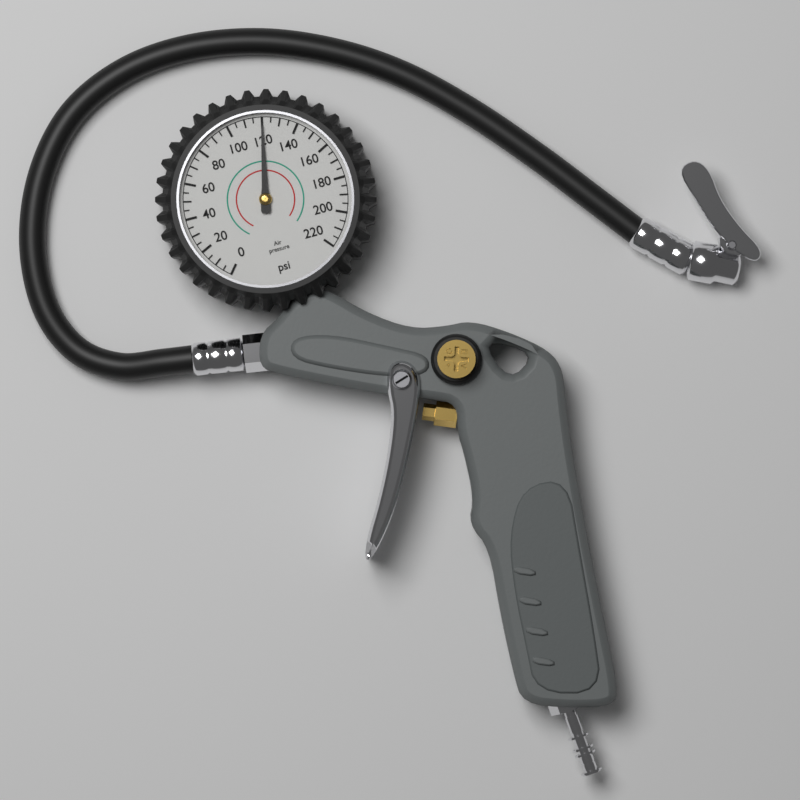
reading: 120 psi
